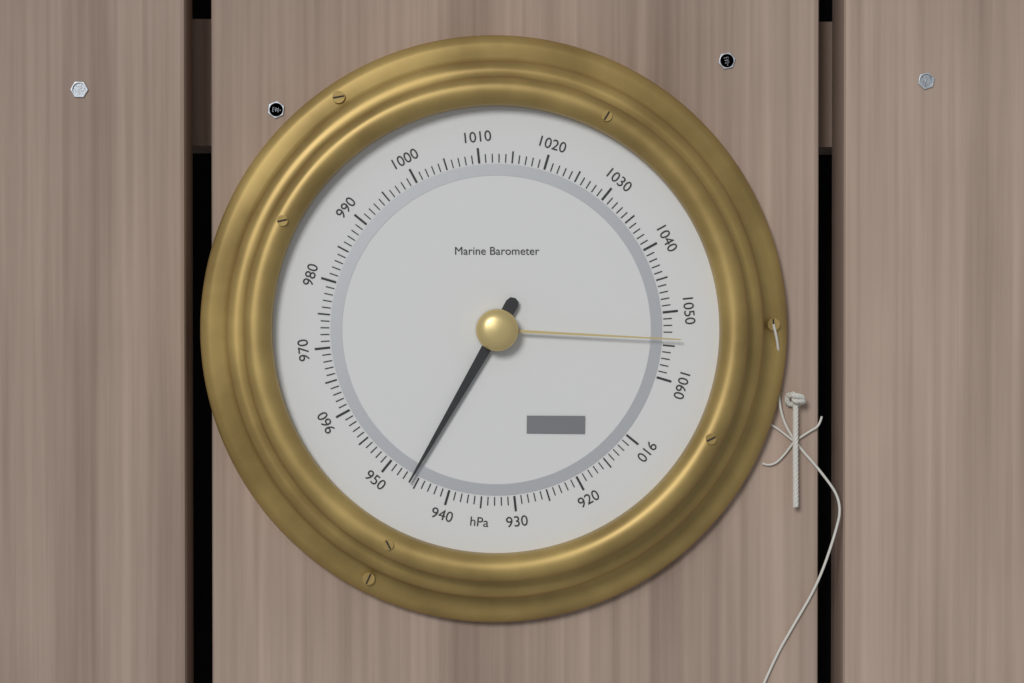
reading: 946 hPa
